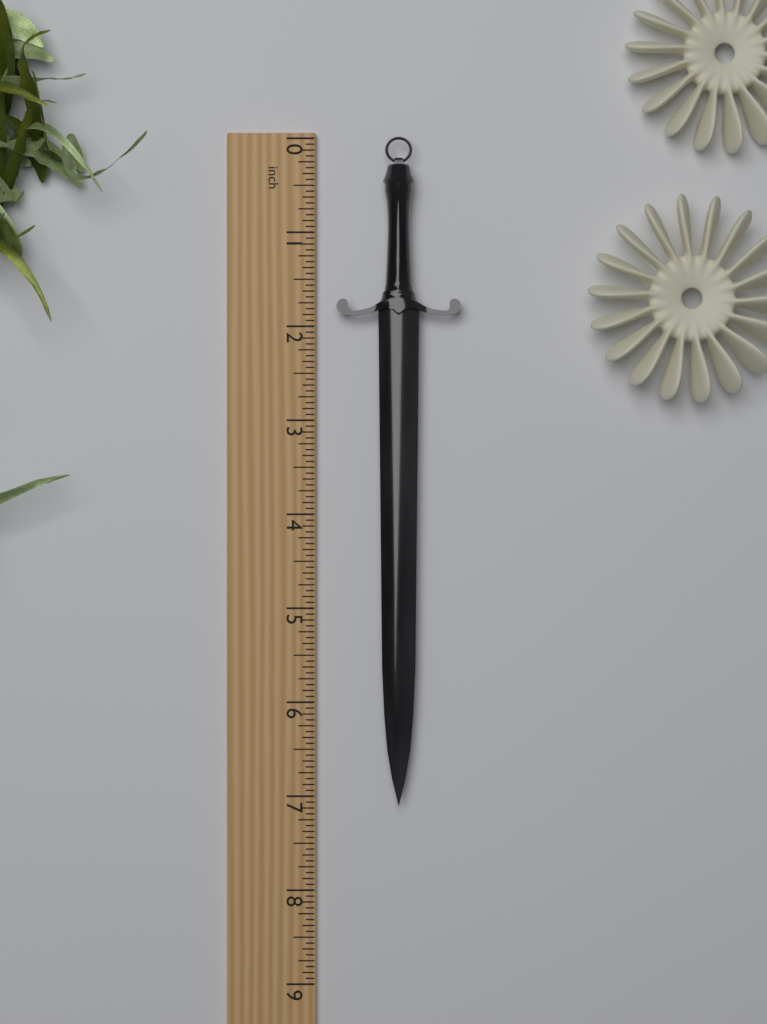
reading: 7.1000 inch
